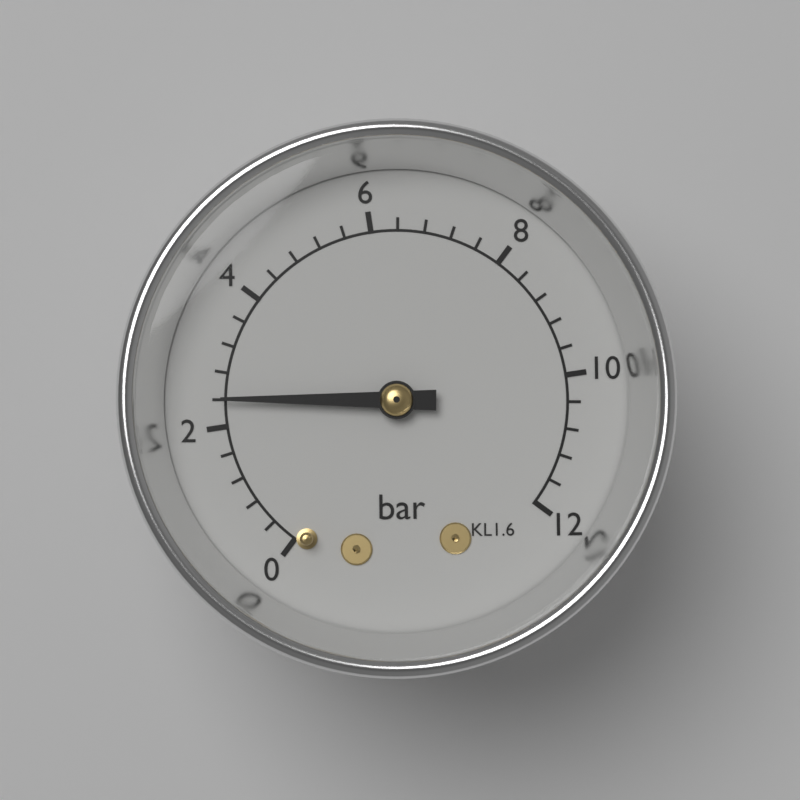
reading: 2.4 bar
